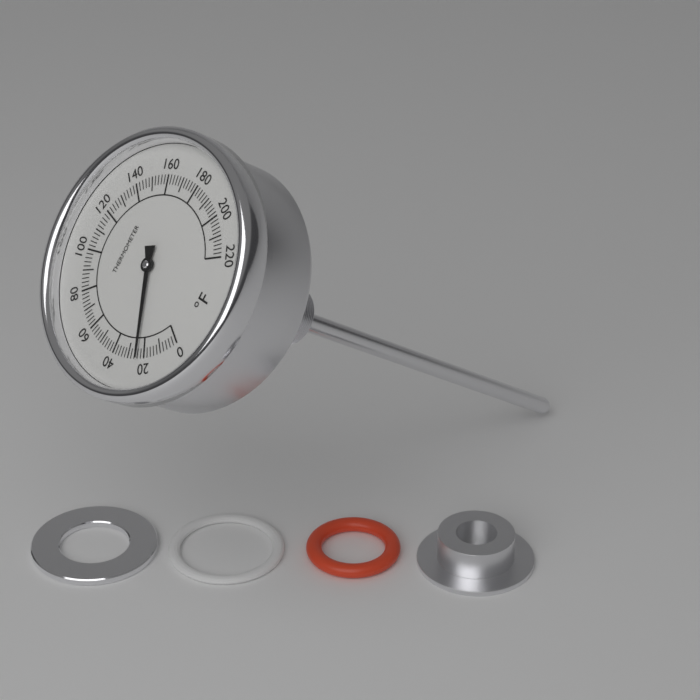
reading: 24 °F
